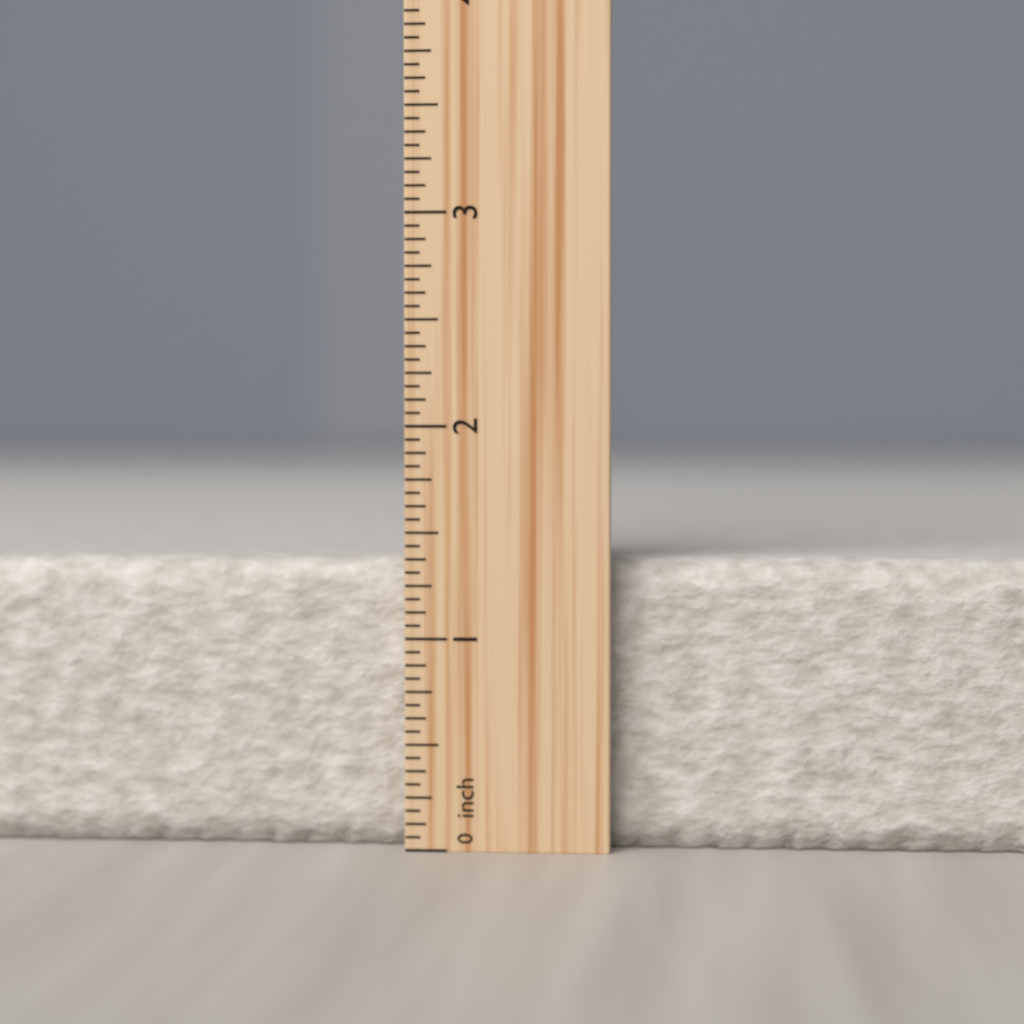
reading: 1.3750 inch
